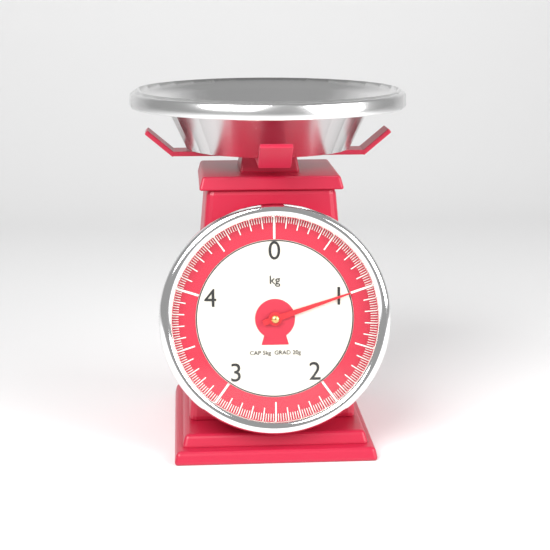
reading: 1.00 kg
